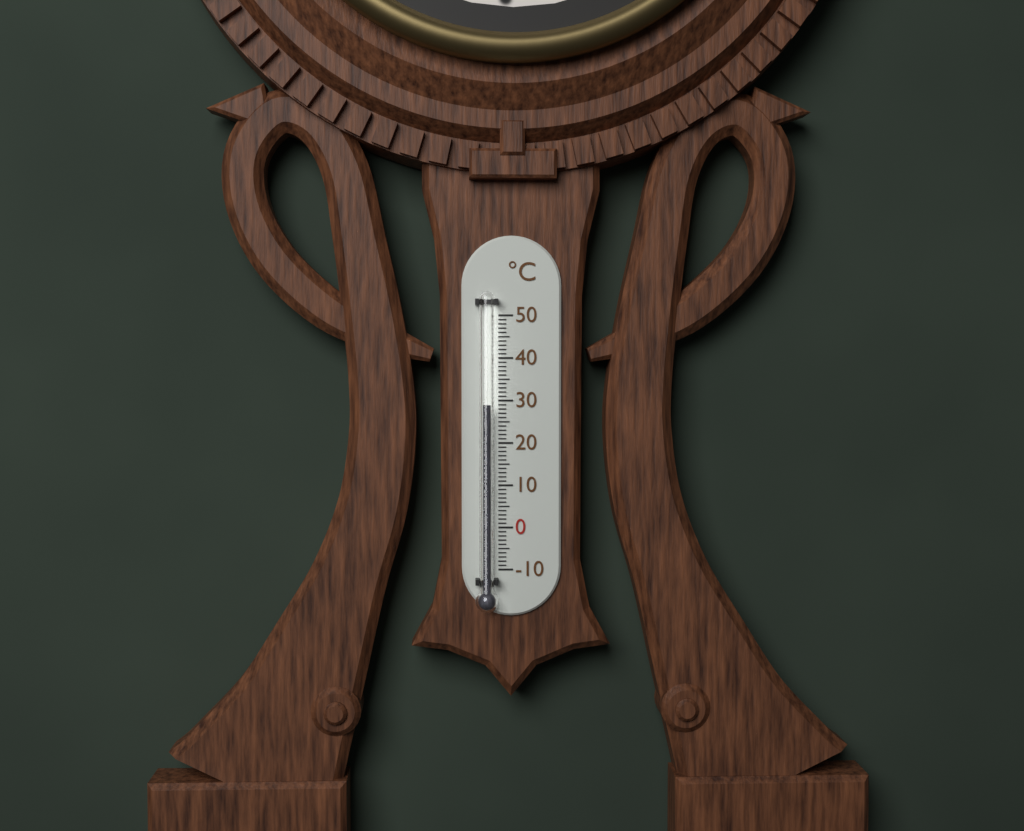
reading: 29 °C
